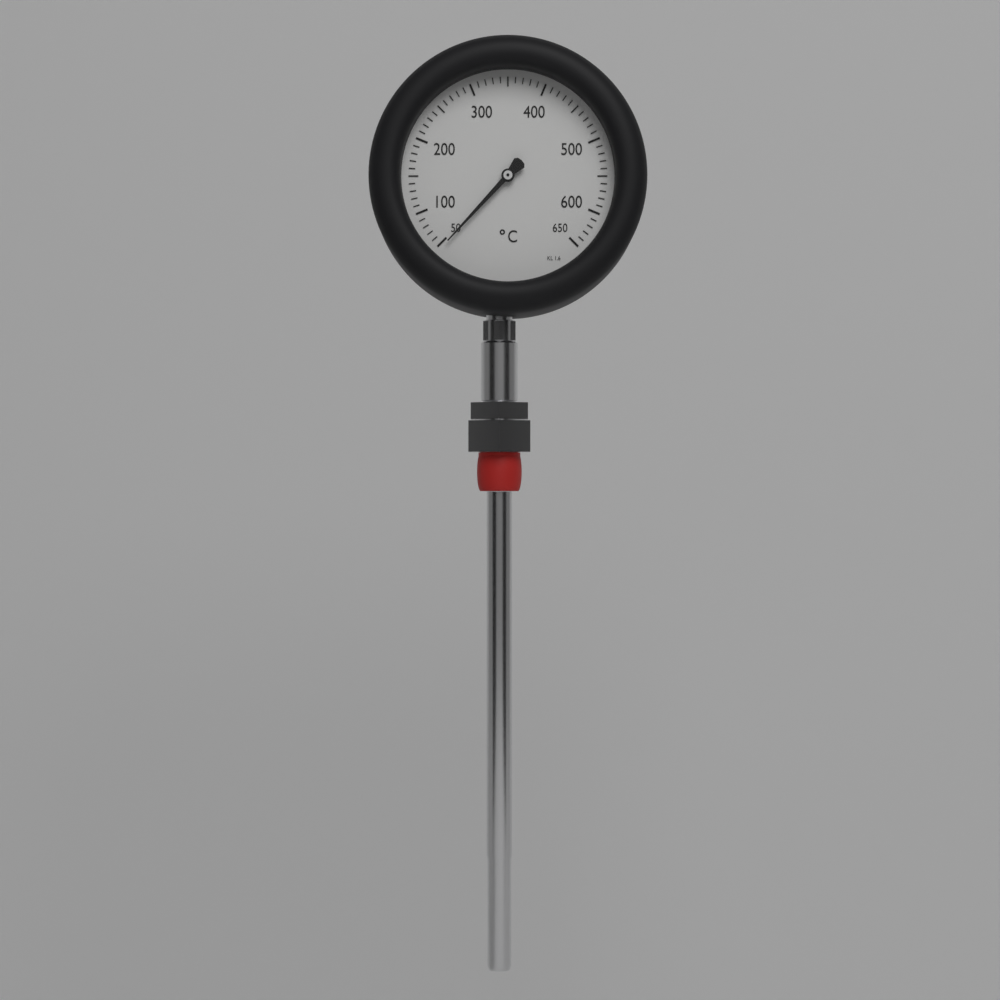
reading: 45 °C
